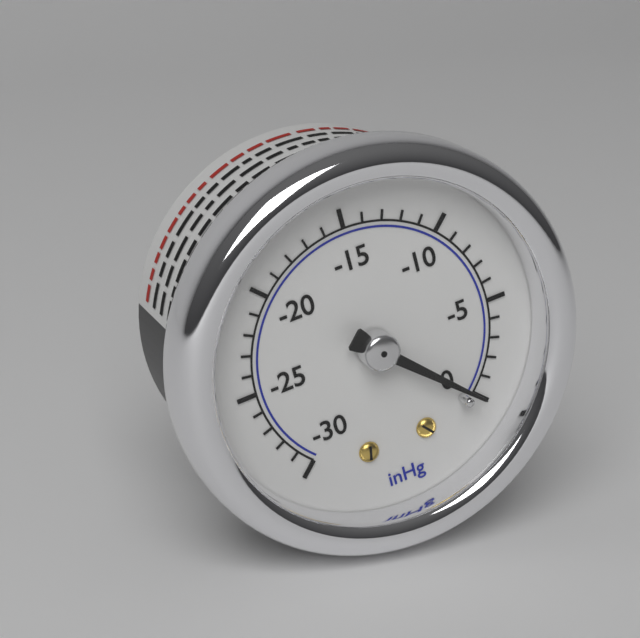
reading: 0 inHg
